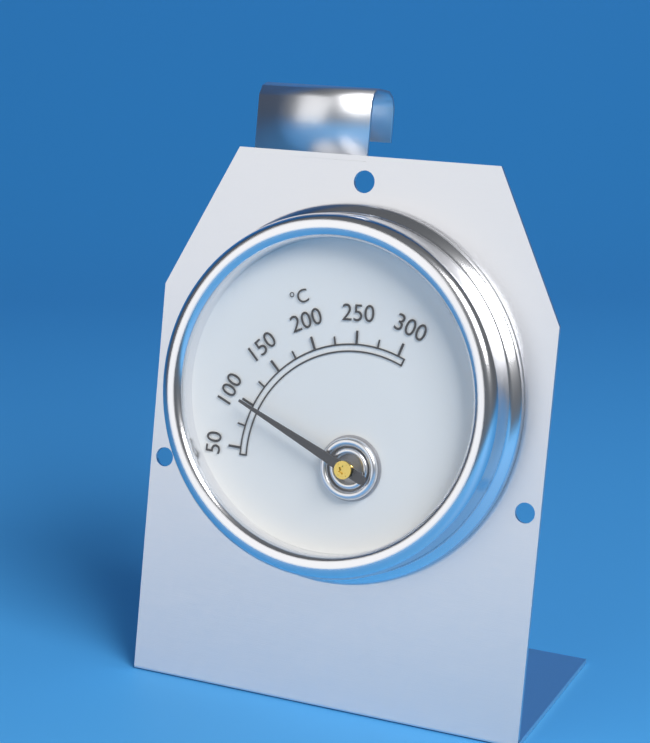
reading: 100 °C
